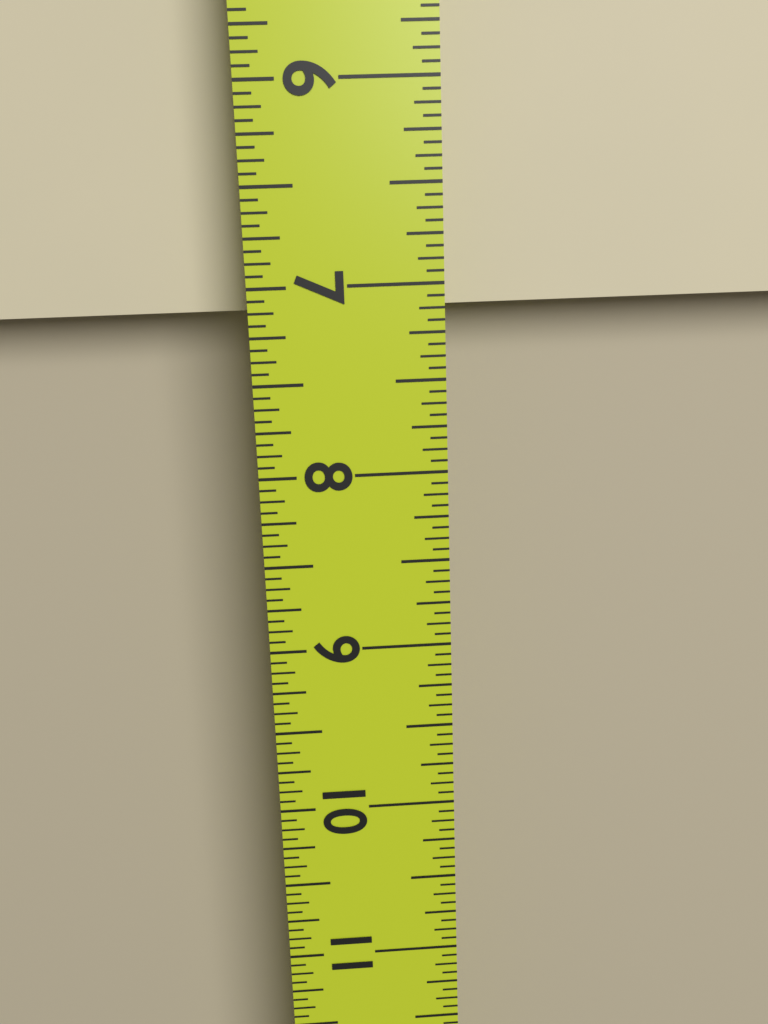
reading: 7.1250 in
